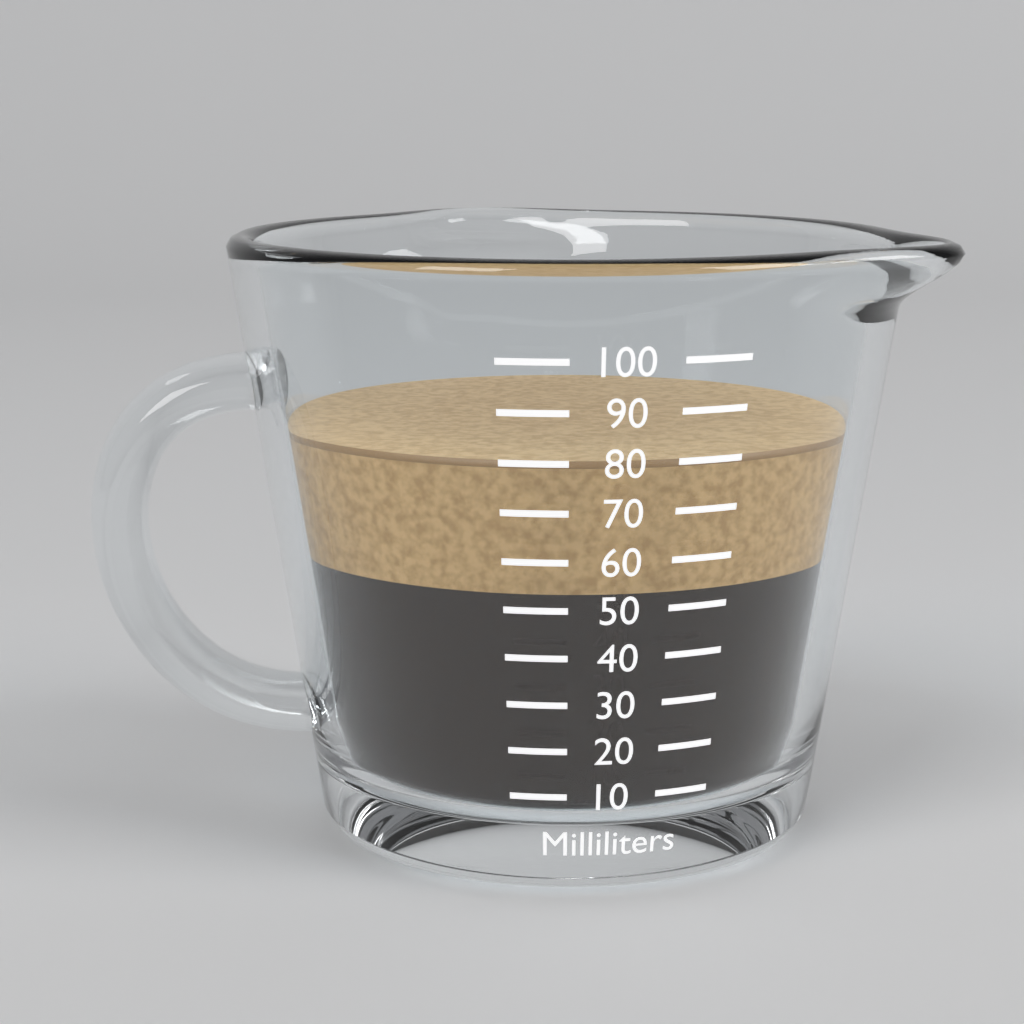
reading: 80 ml
